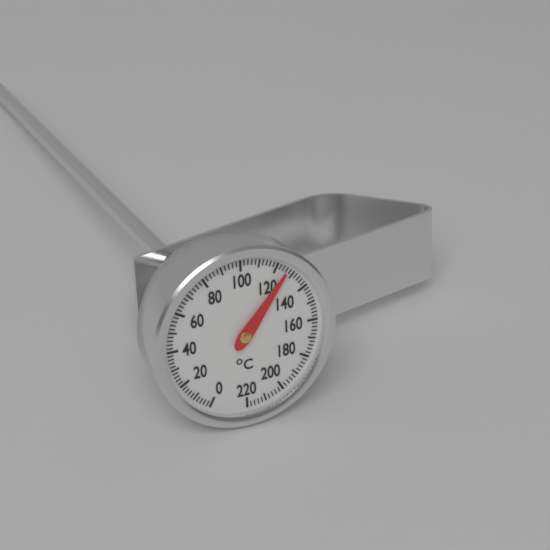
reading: 126 °C
